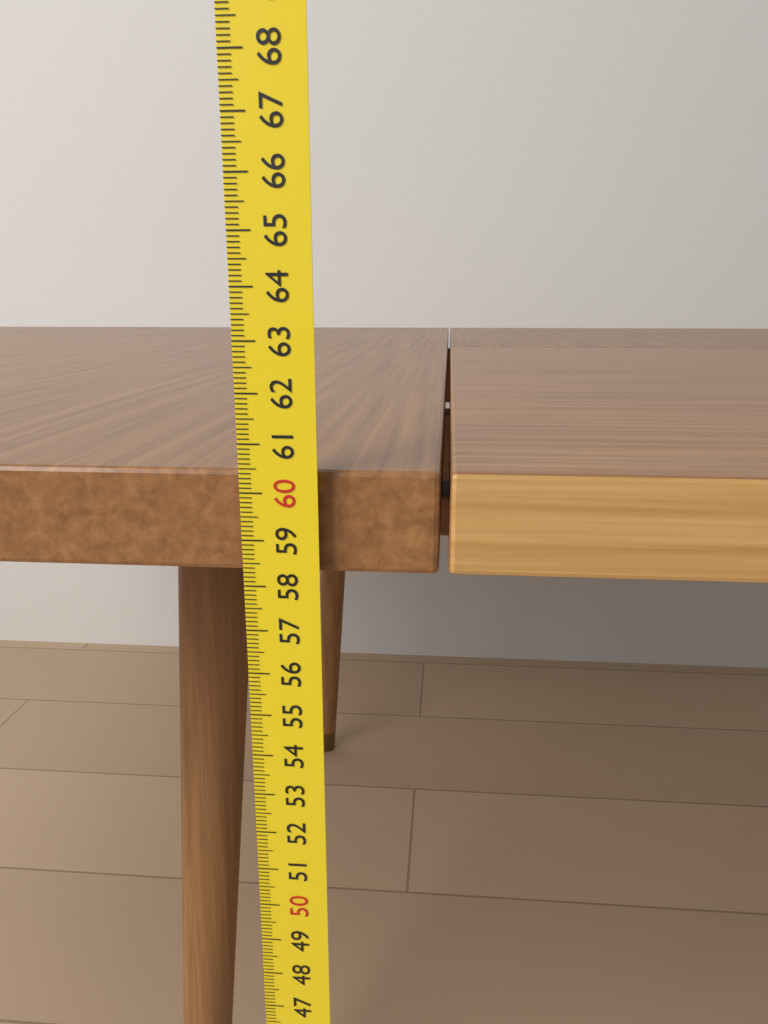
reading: 60.4 cm
